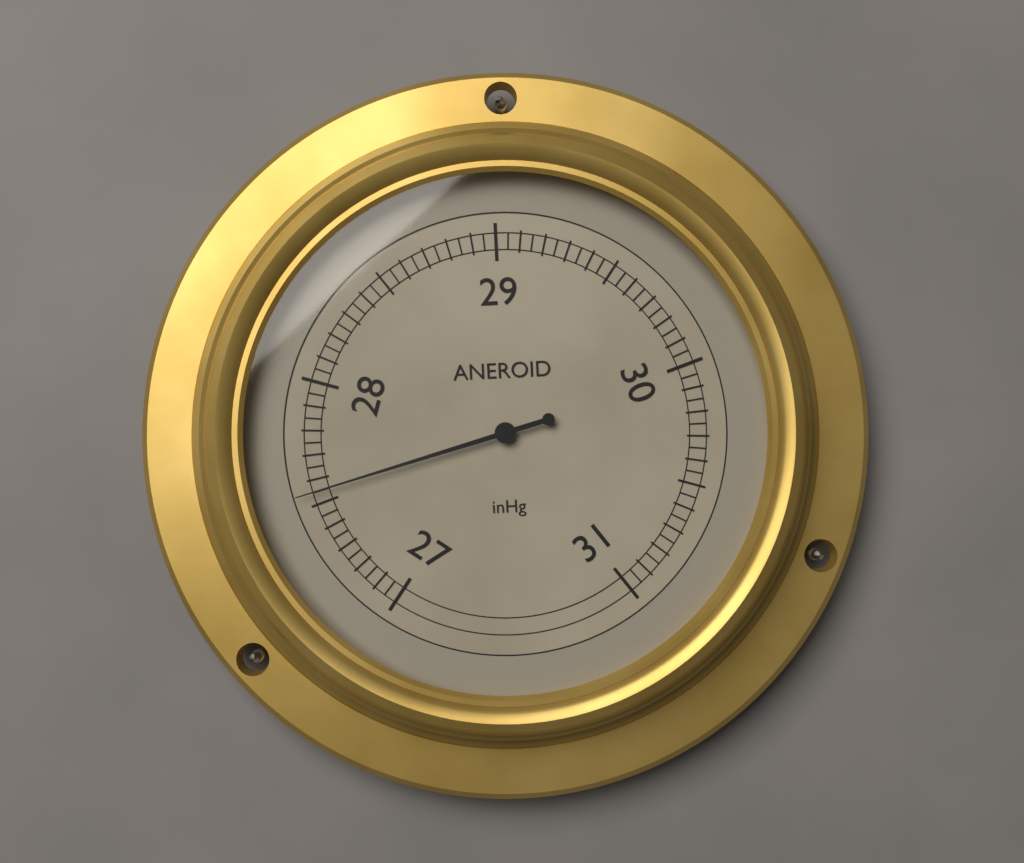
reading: 27.55 inHg
